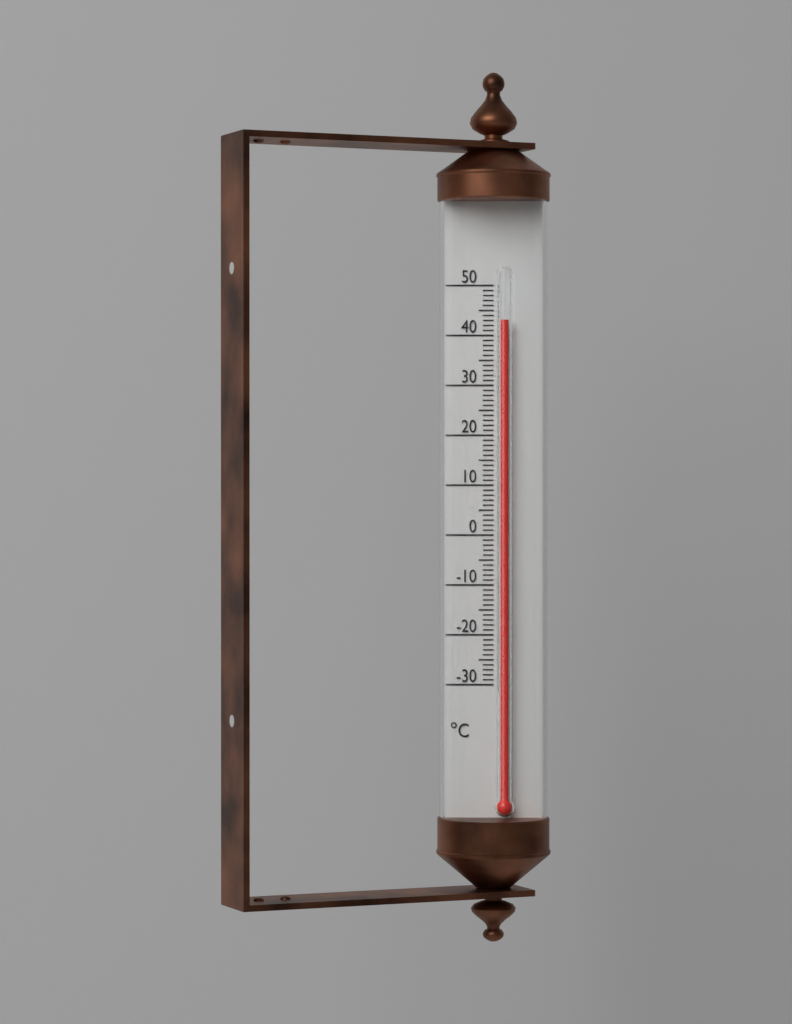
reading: 43 °C
